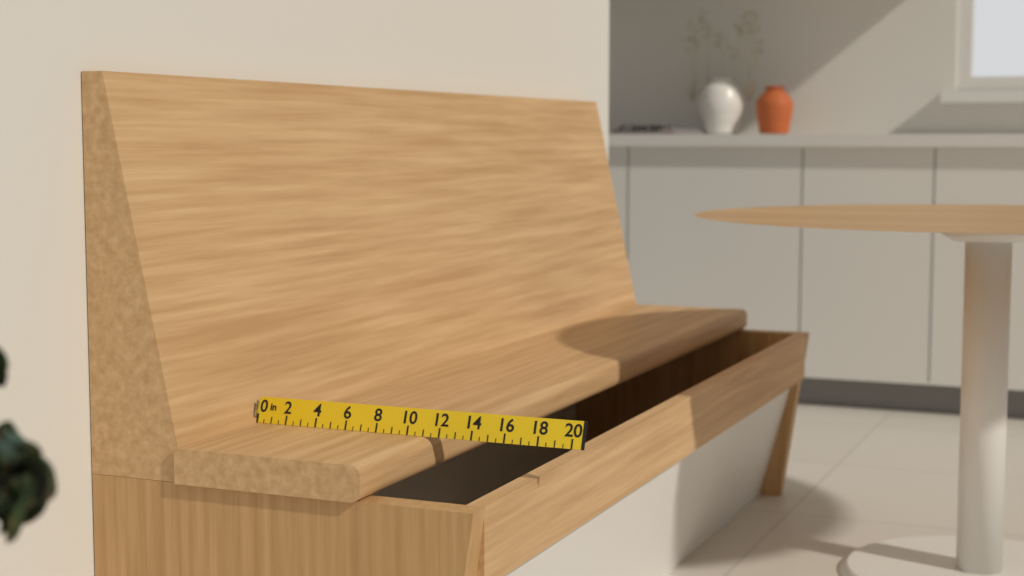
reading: 11.5 in
